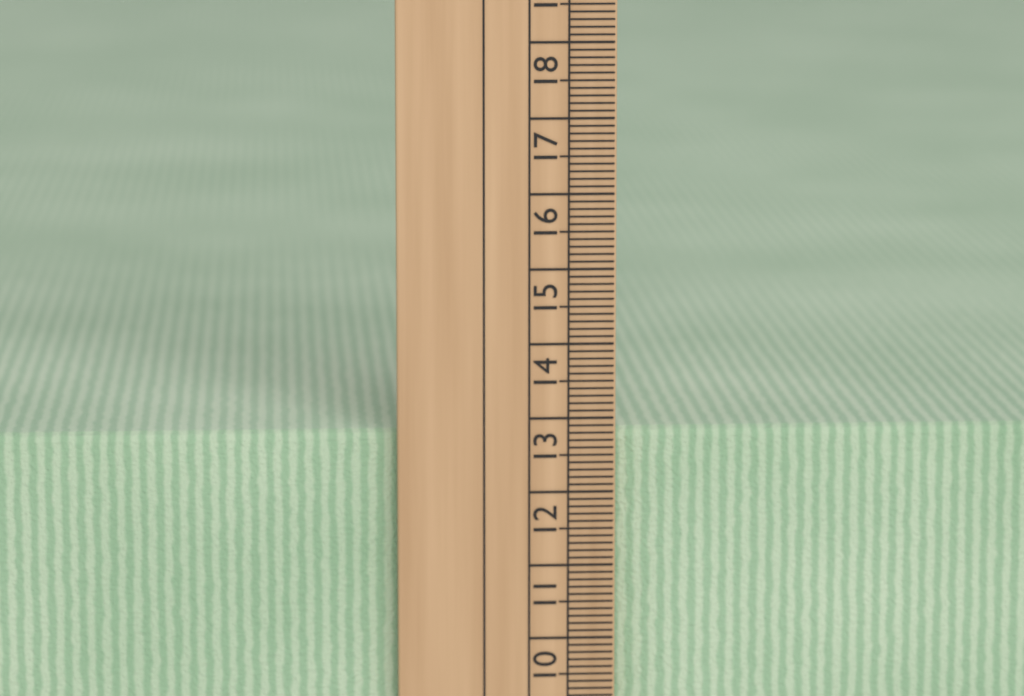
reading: 12.8 cm
